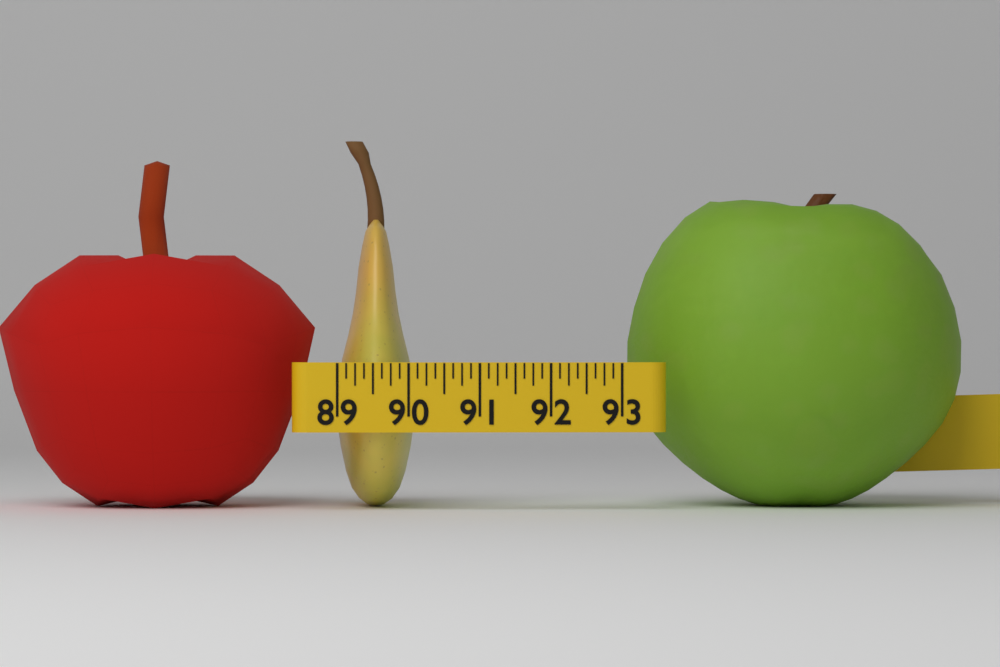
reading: 90.125 (no unit)
